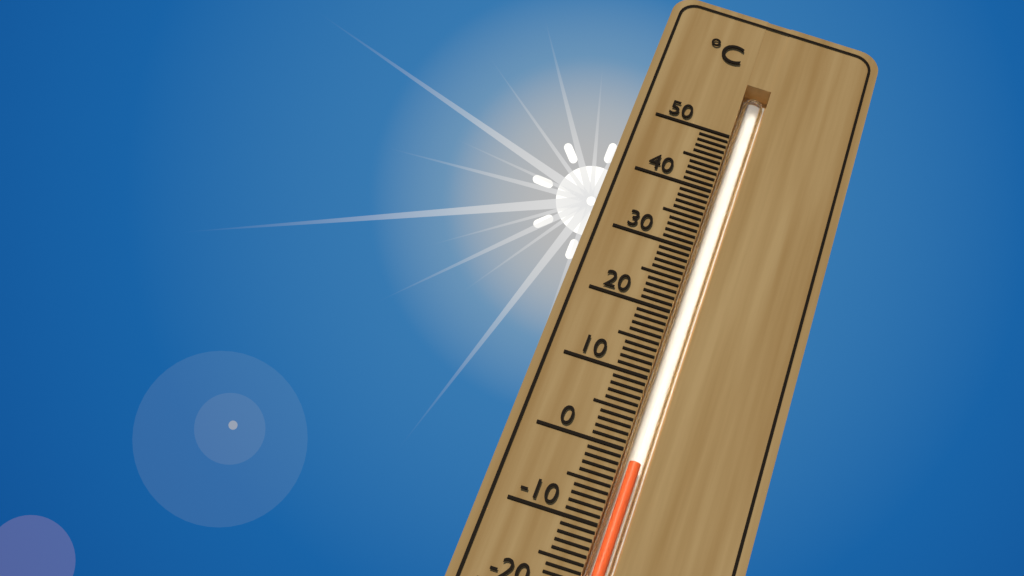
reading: -1 °C
